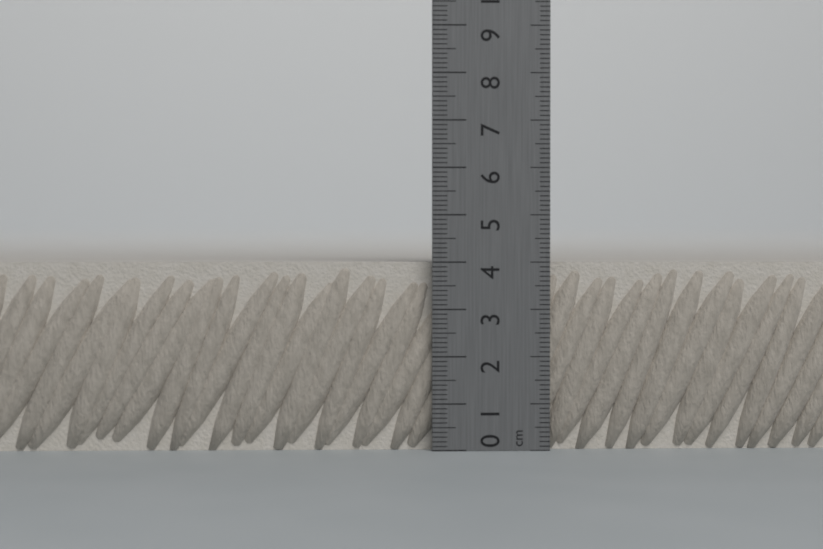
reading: 4.0 cm
